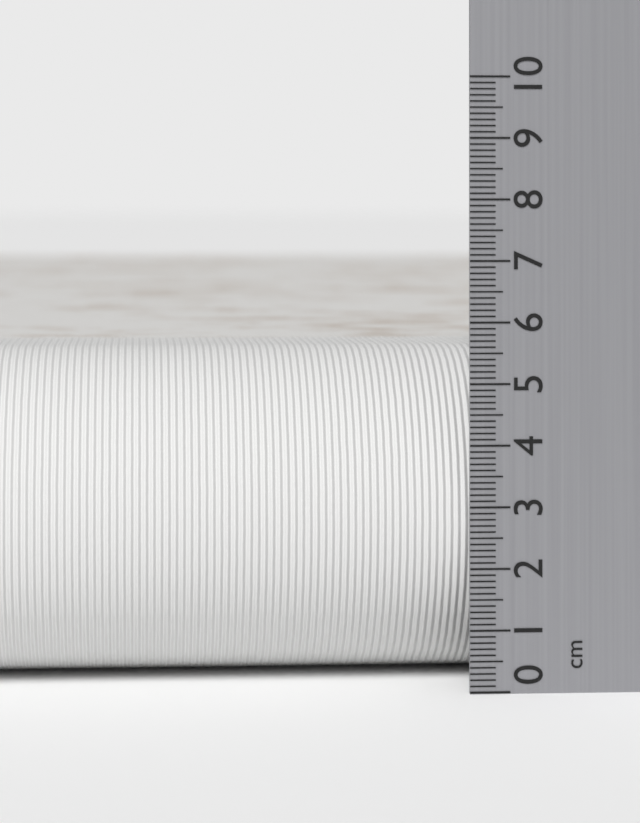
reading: 5.5 cm
